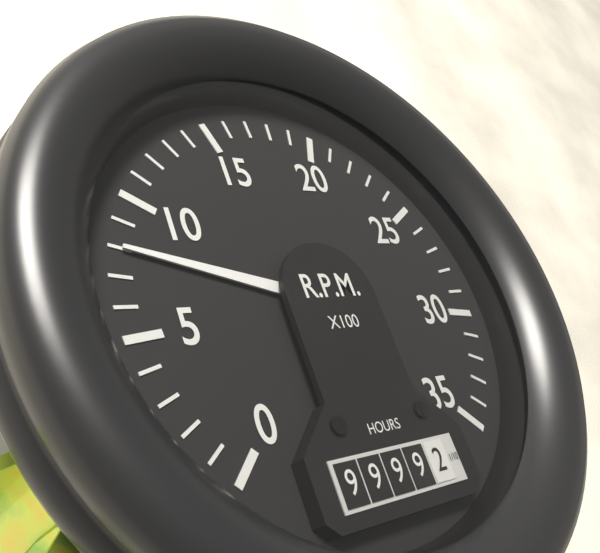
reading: 800 RPM
